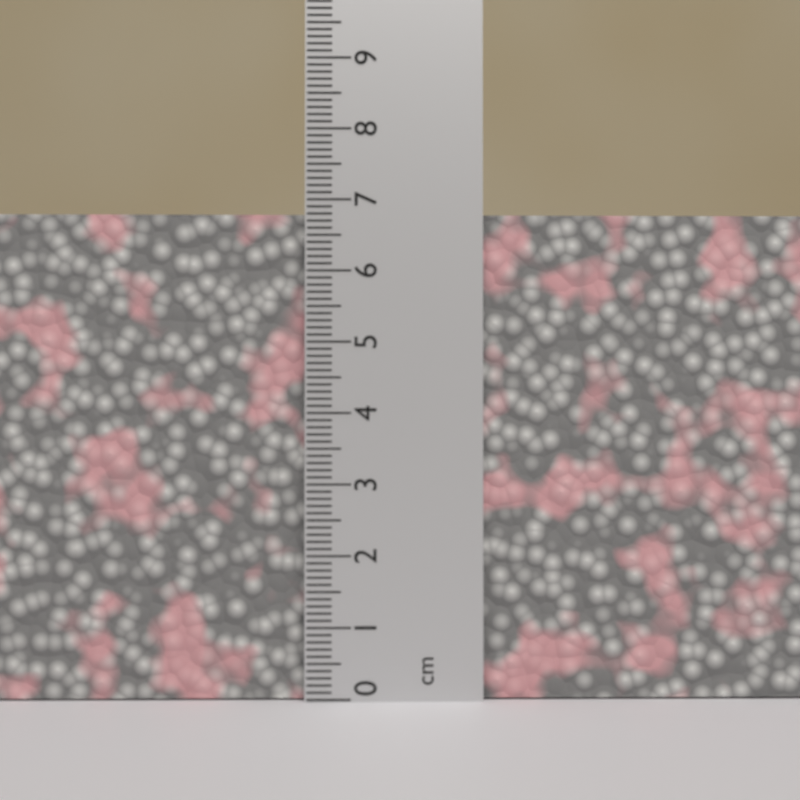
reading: 6.8 cm
